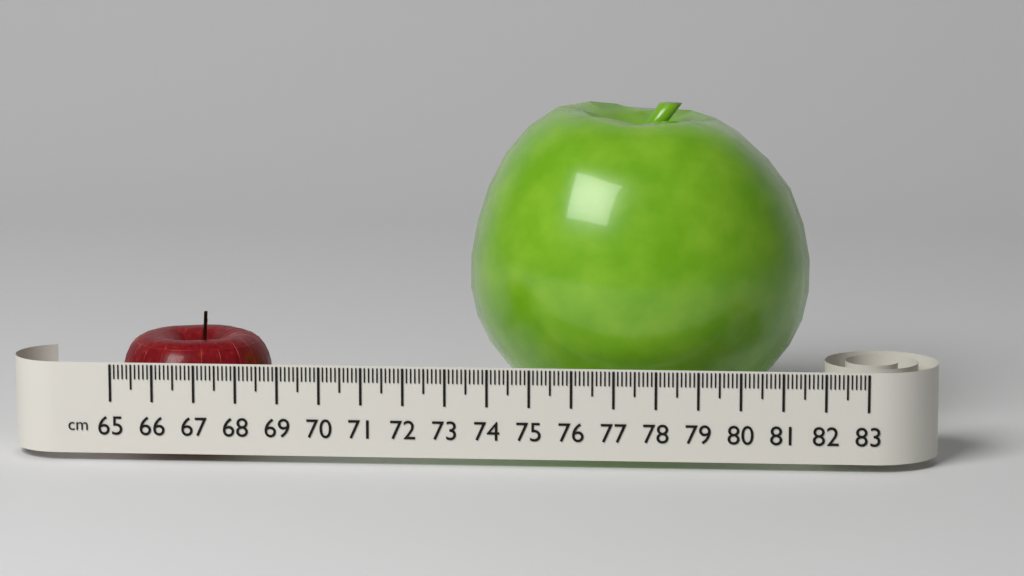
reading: 68.6 cm
